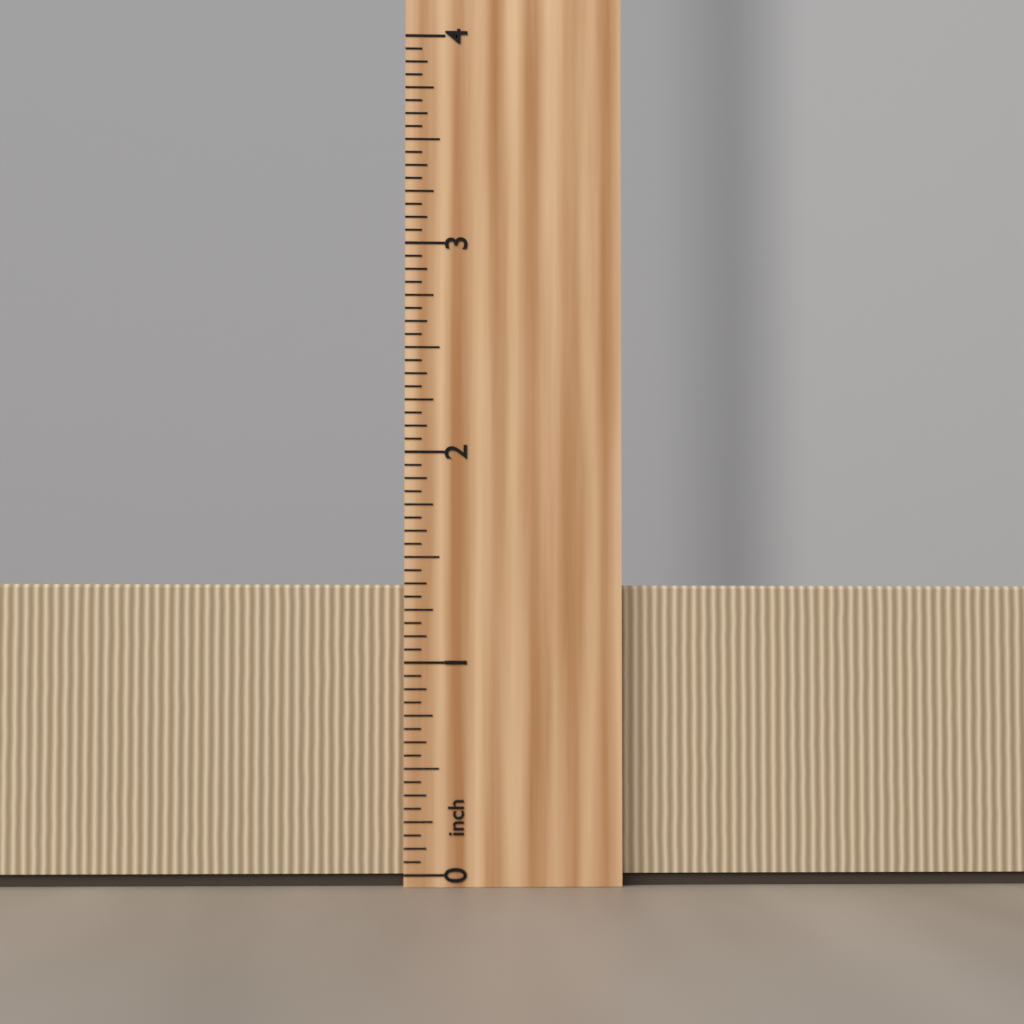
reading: 1.3750 inch
